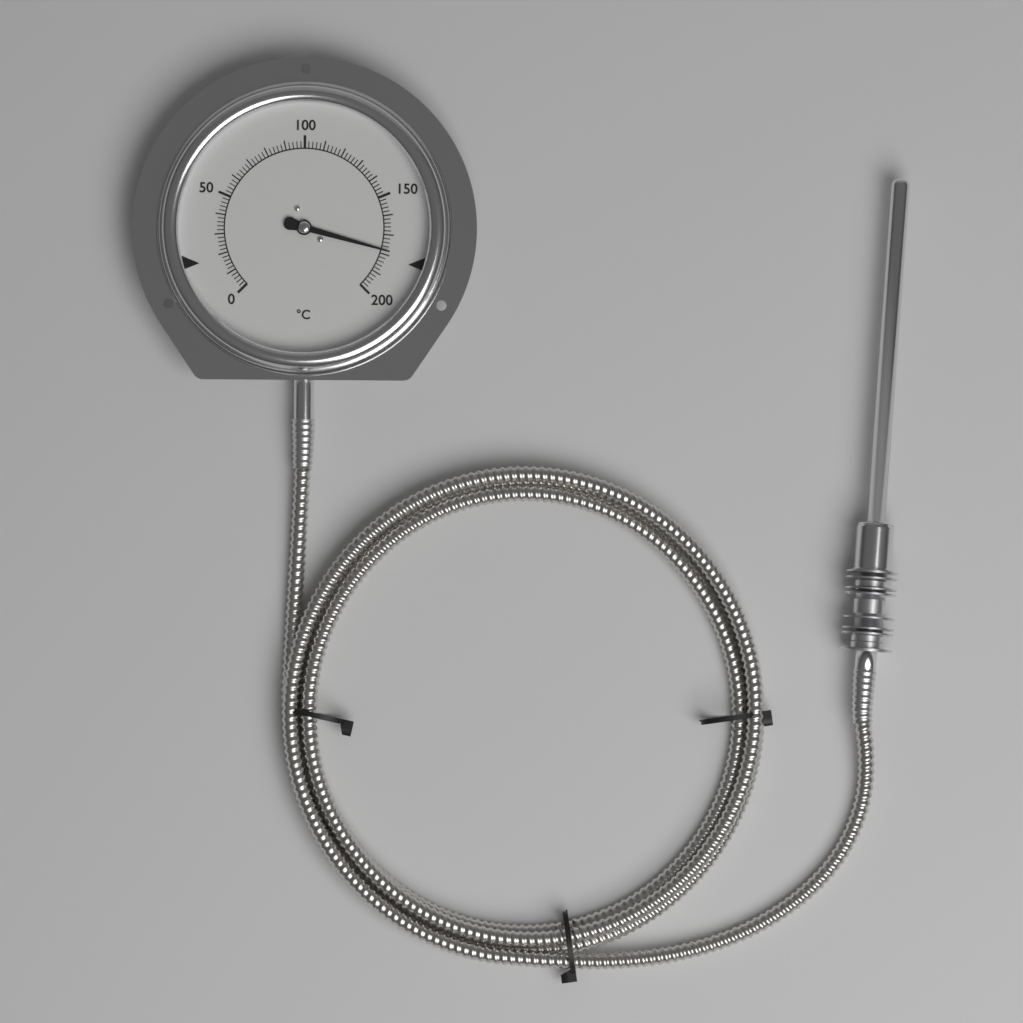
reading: 178 °C
